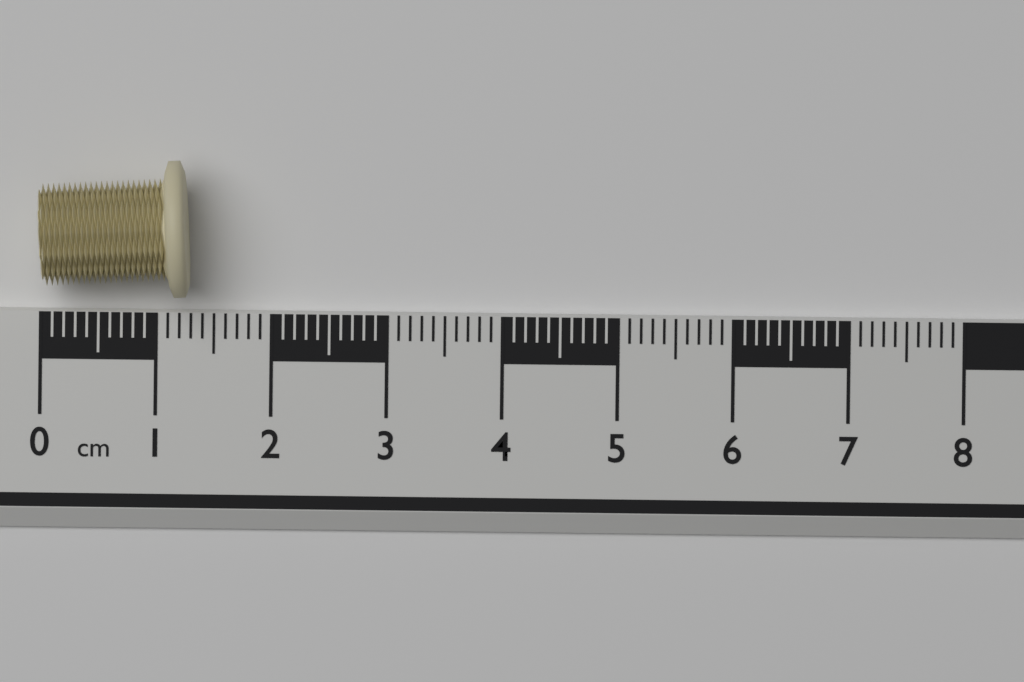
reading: 1.3 cm
